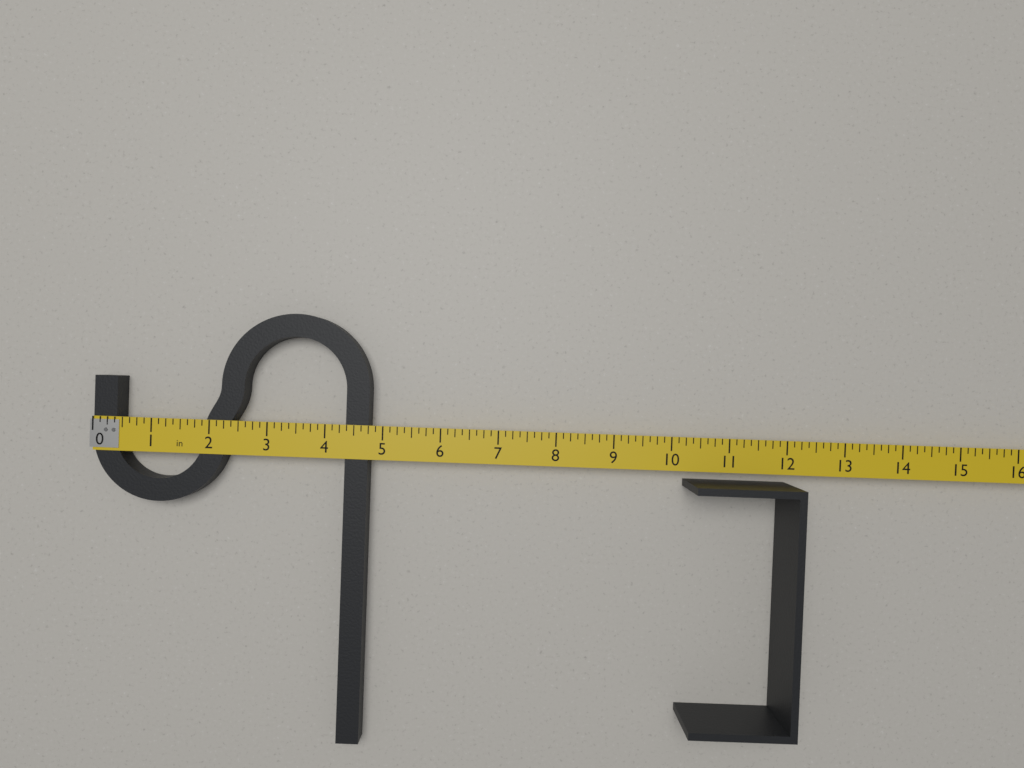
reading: 4.750 in
